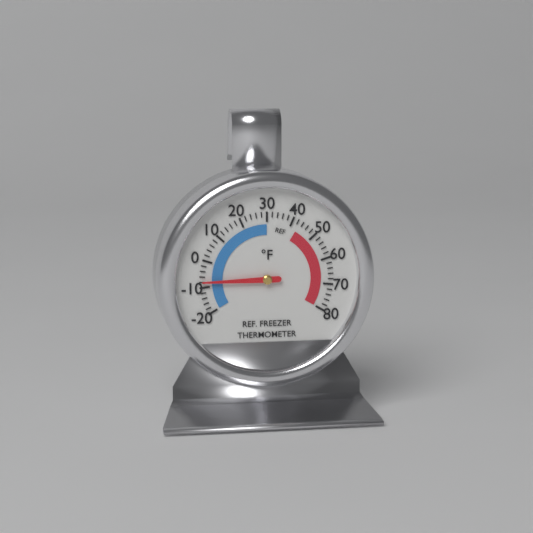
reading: -8 °F
